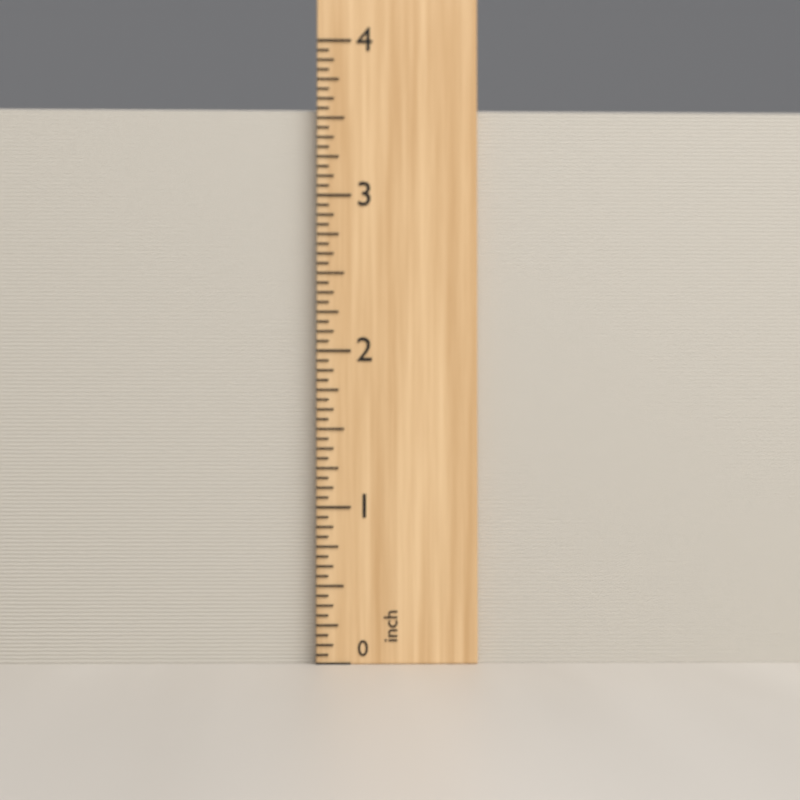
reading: 3.5625 inch
